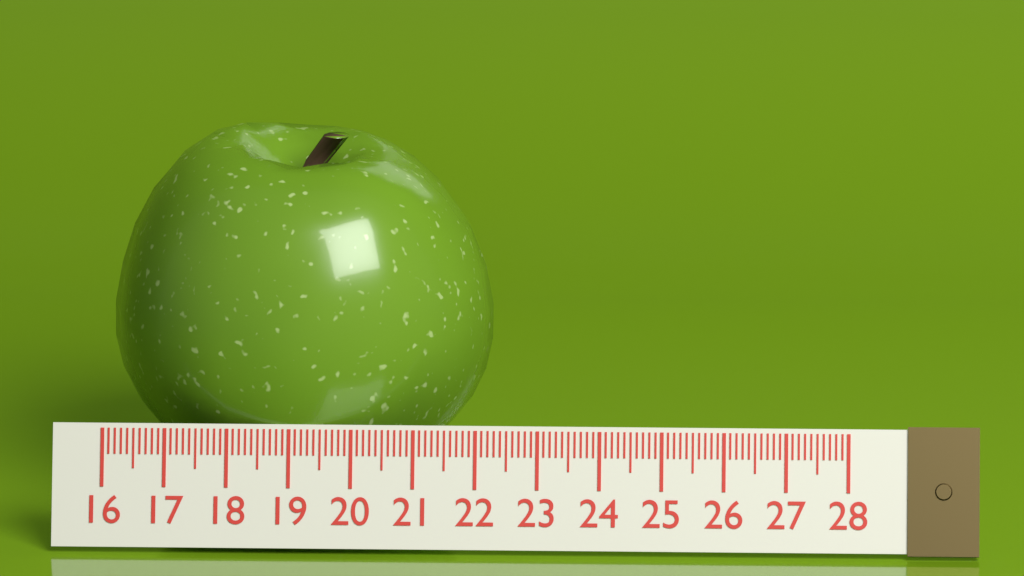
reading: 22.2 (no unit)
